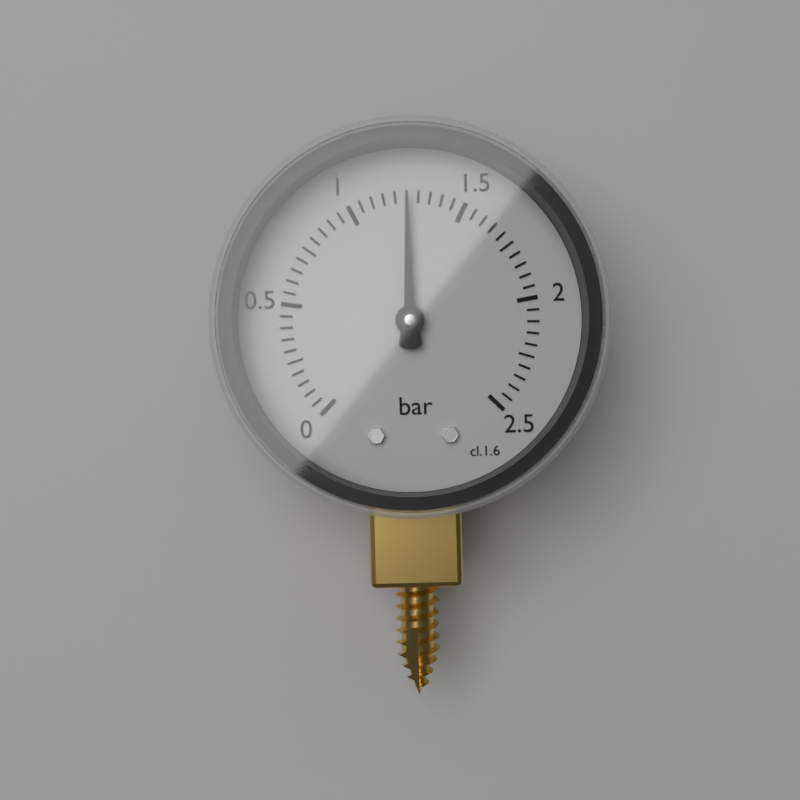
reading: 1.25 bar
